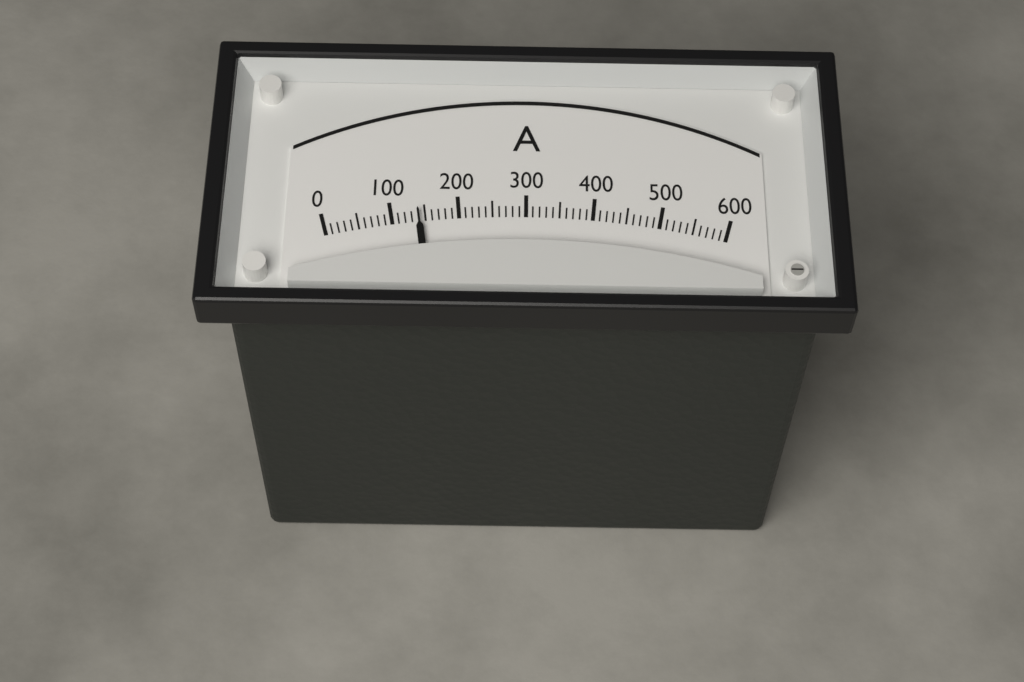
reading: 140 A
